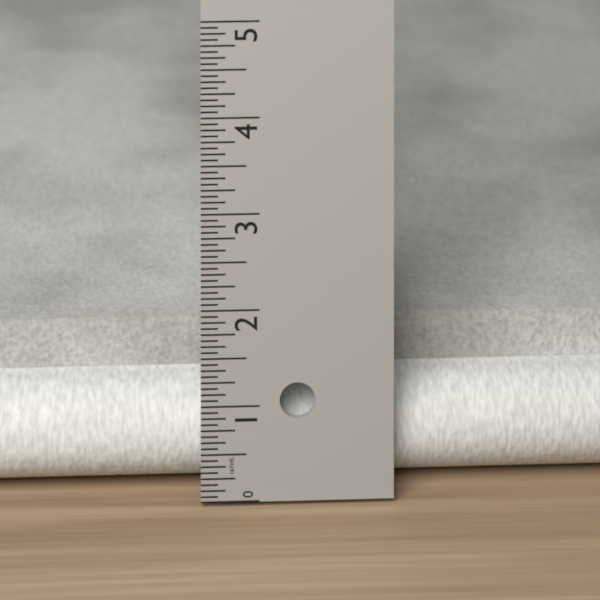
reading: 1.4375 in
